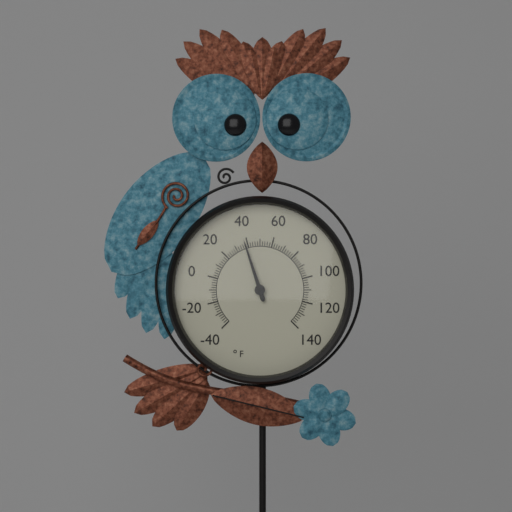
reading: 38 °F
